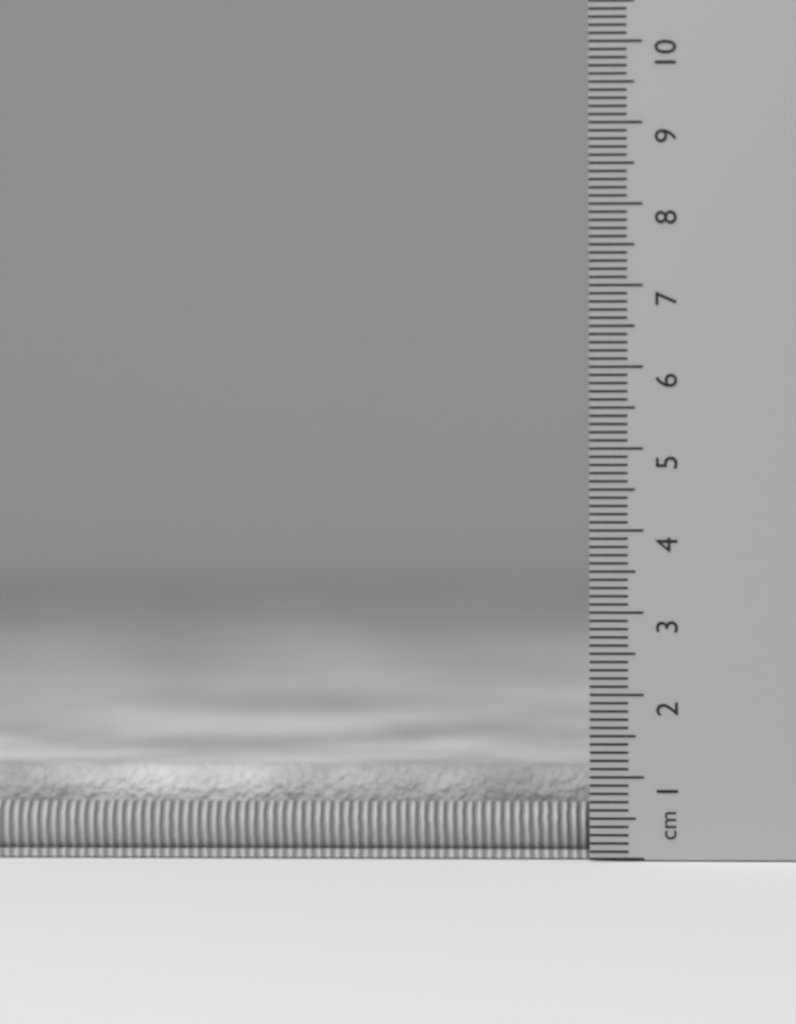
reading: 1.1 cm
